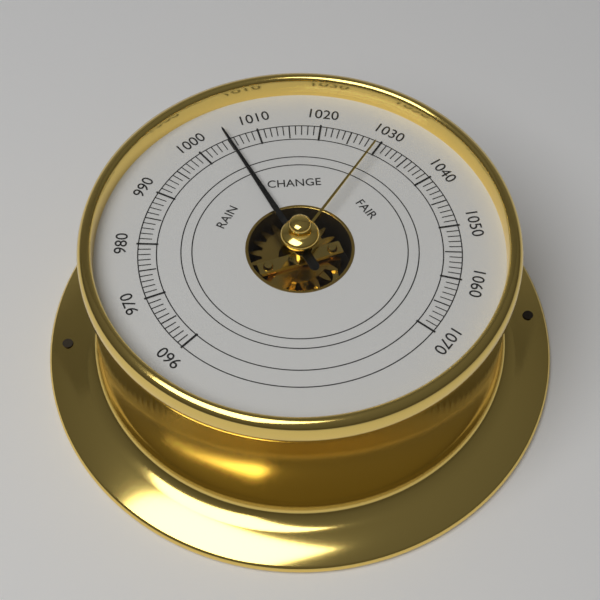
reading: 1005 (no unit)
